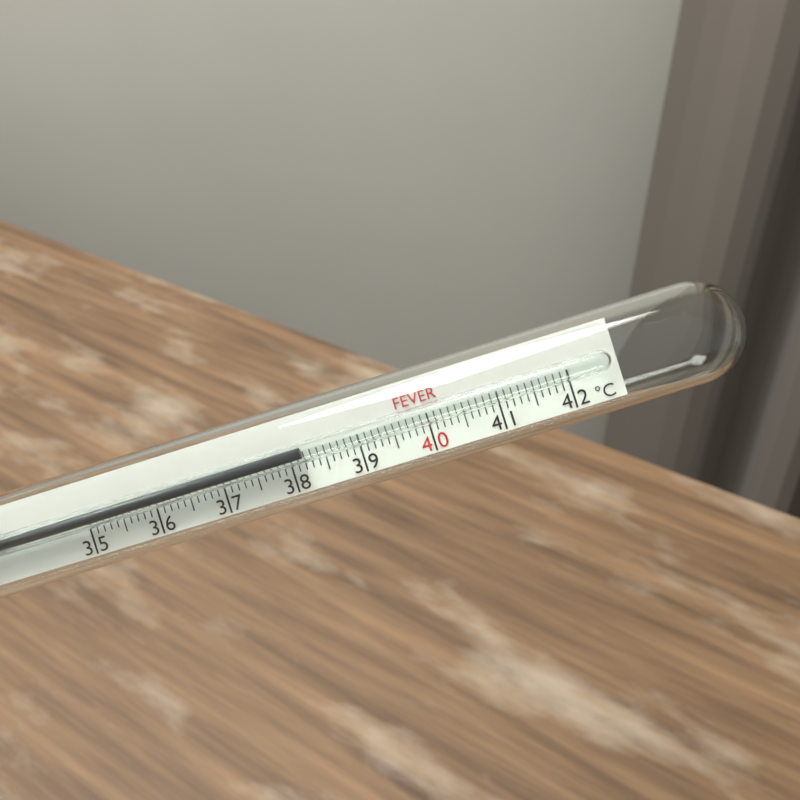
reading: 38.2 °C
